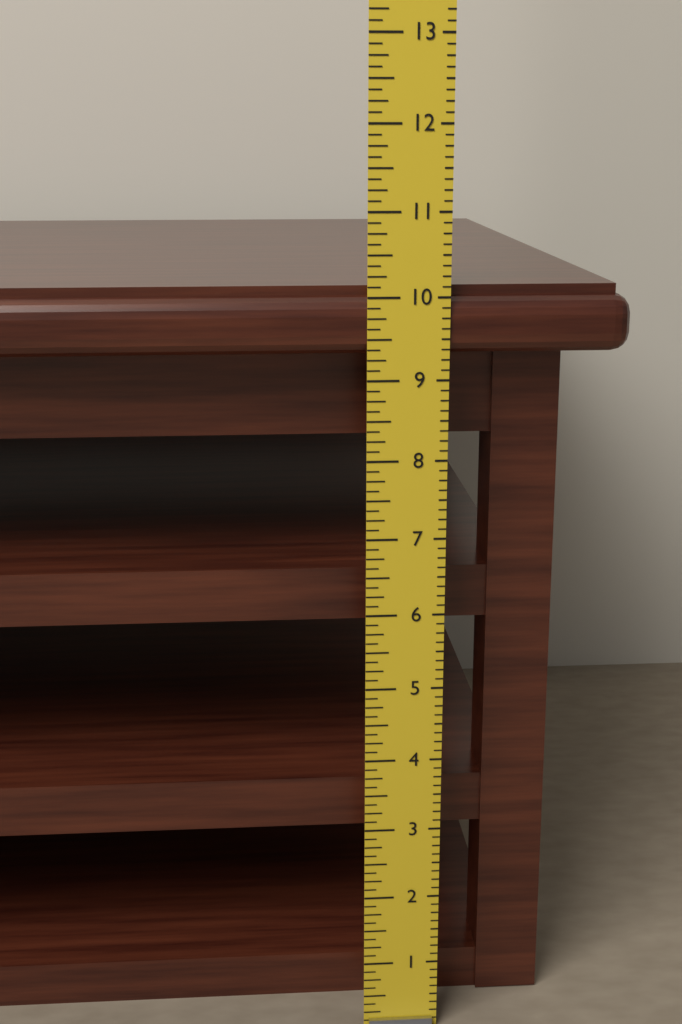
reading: 10.125 in
